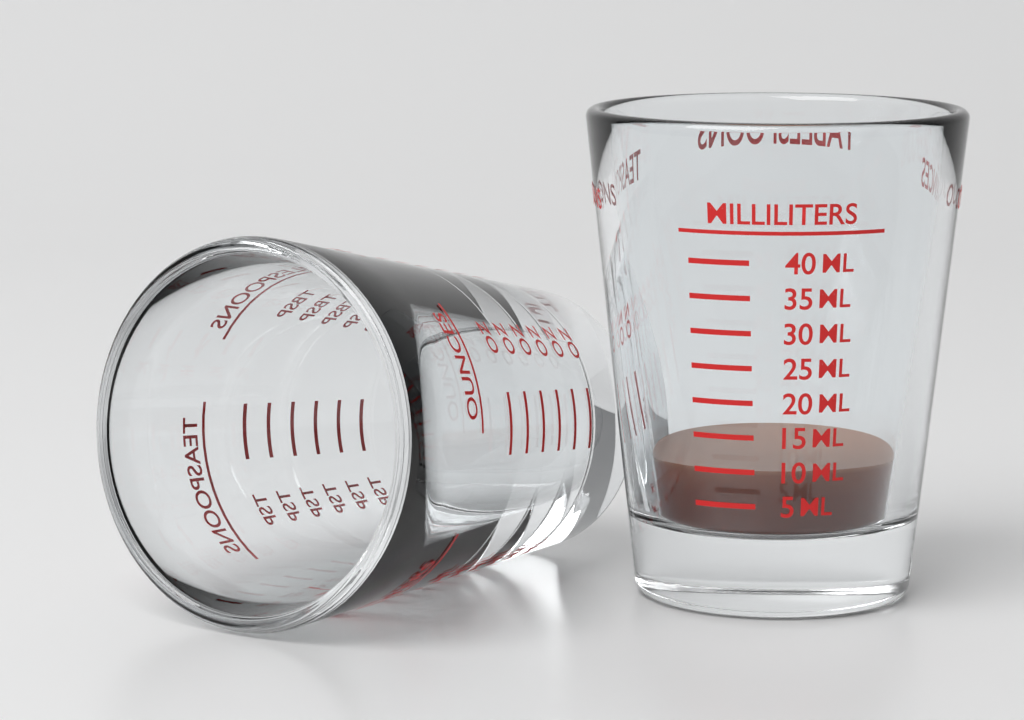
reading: 10 ml
